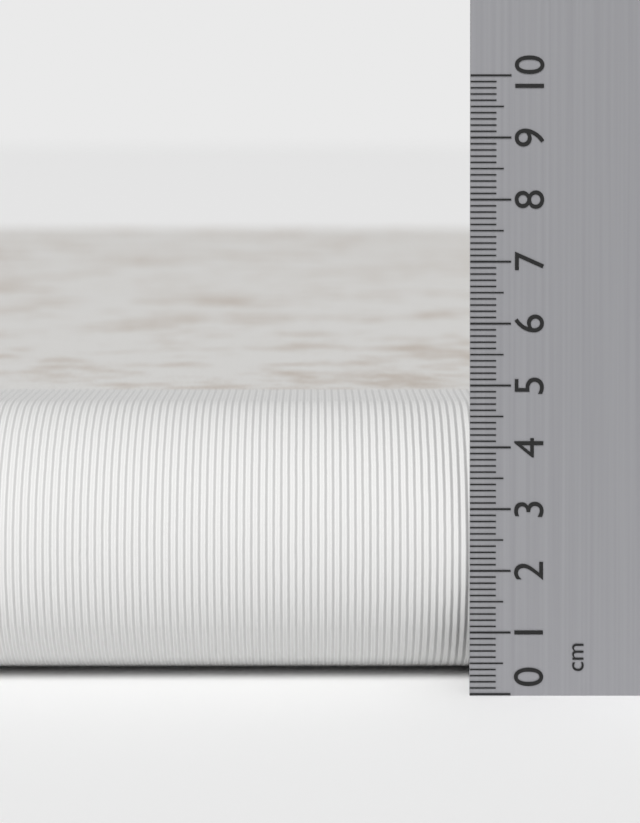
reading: 4.5 cm
